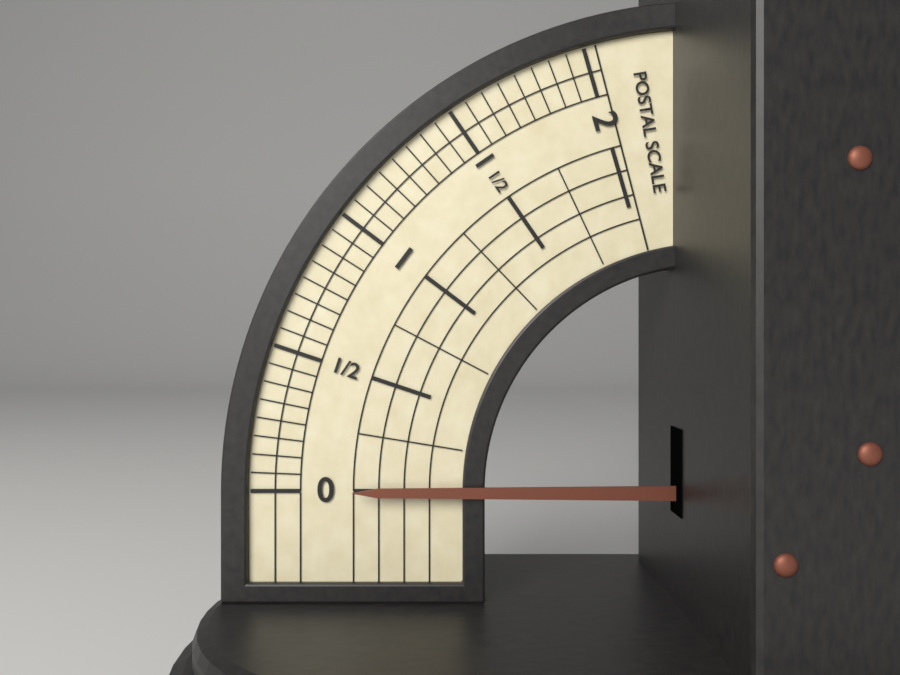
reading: 0.0000 (no unit)
